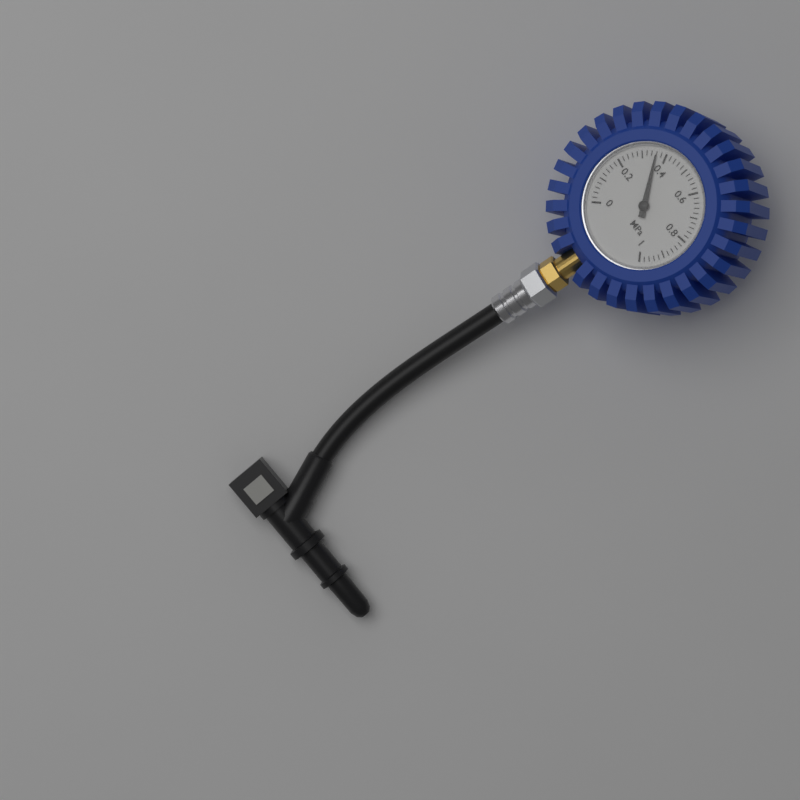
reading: 0.36 MPa
